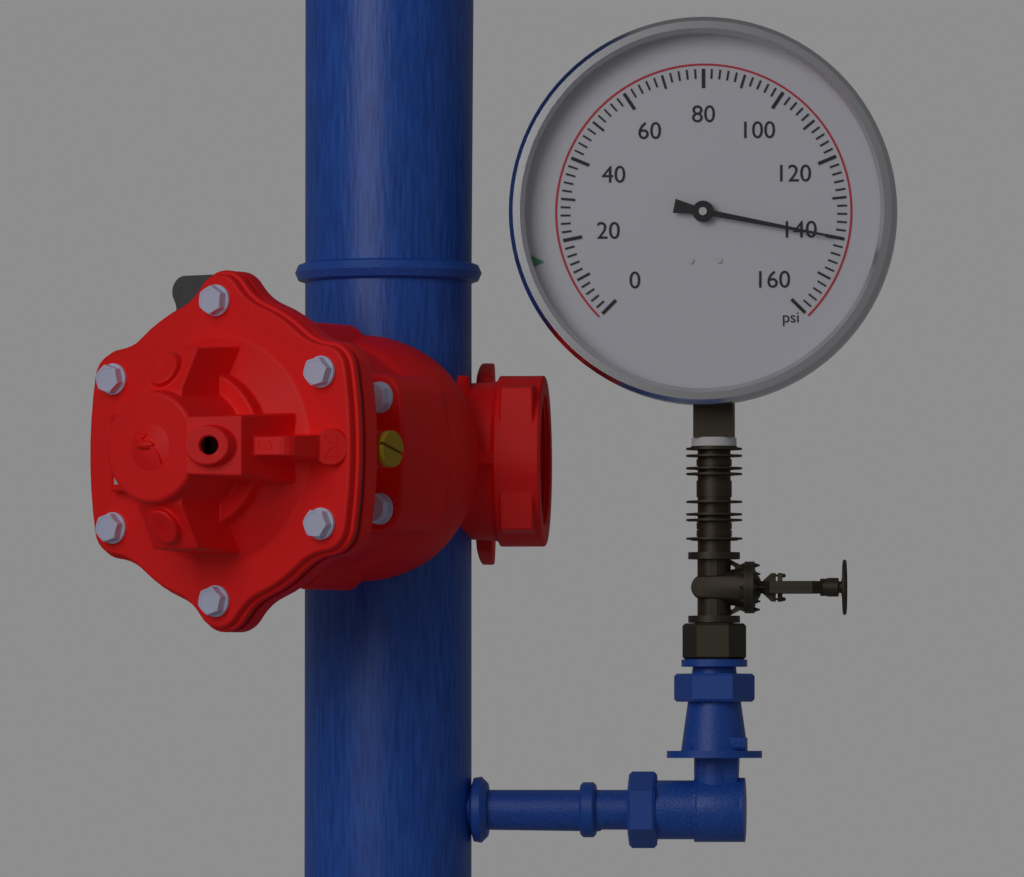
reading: 140 psi
